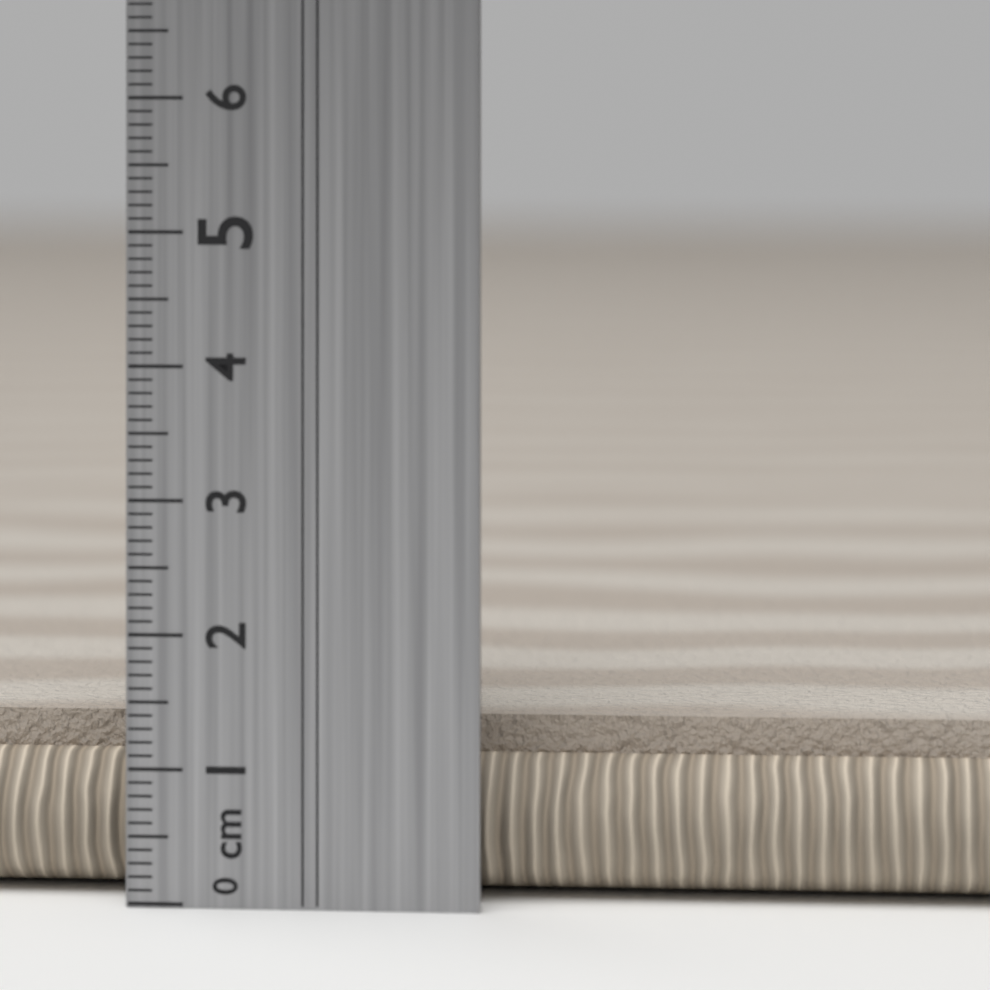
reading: 1.3 cm
